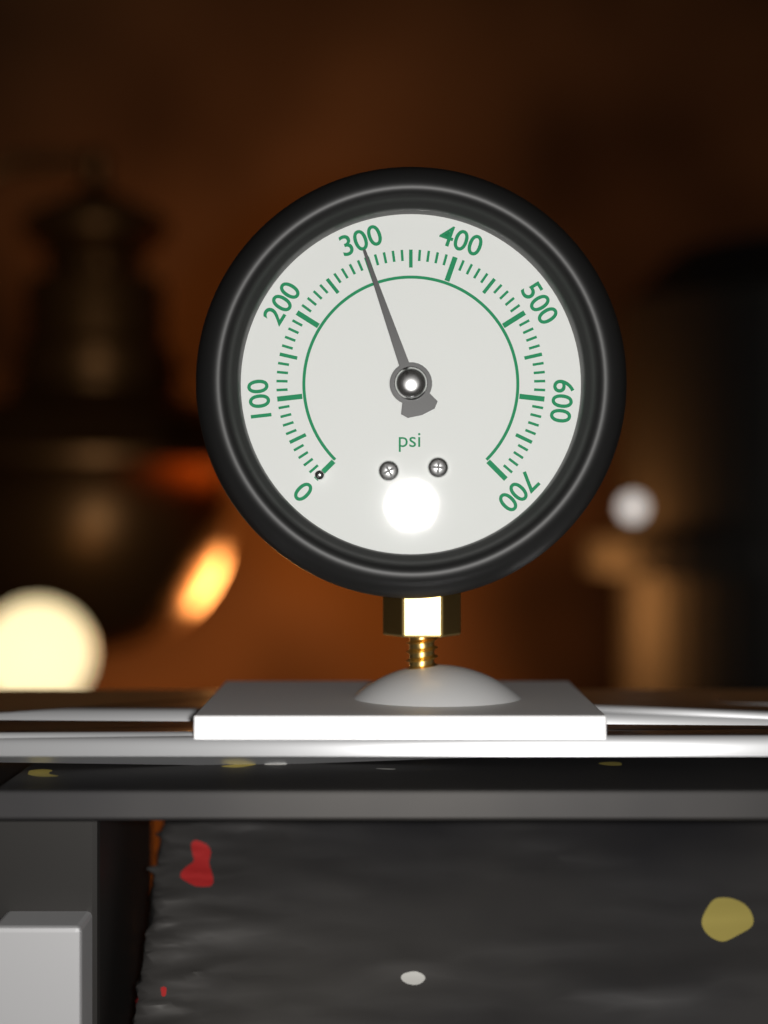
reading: 300 psi
